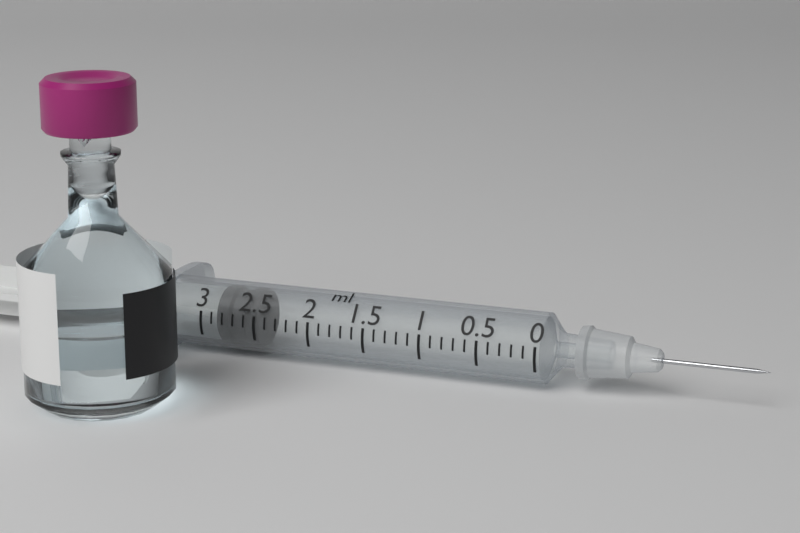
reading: 2.5 ml
